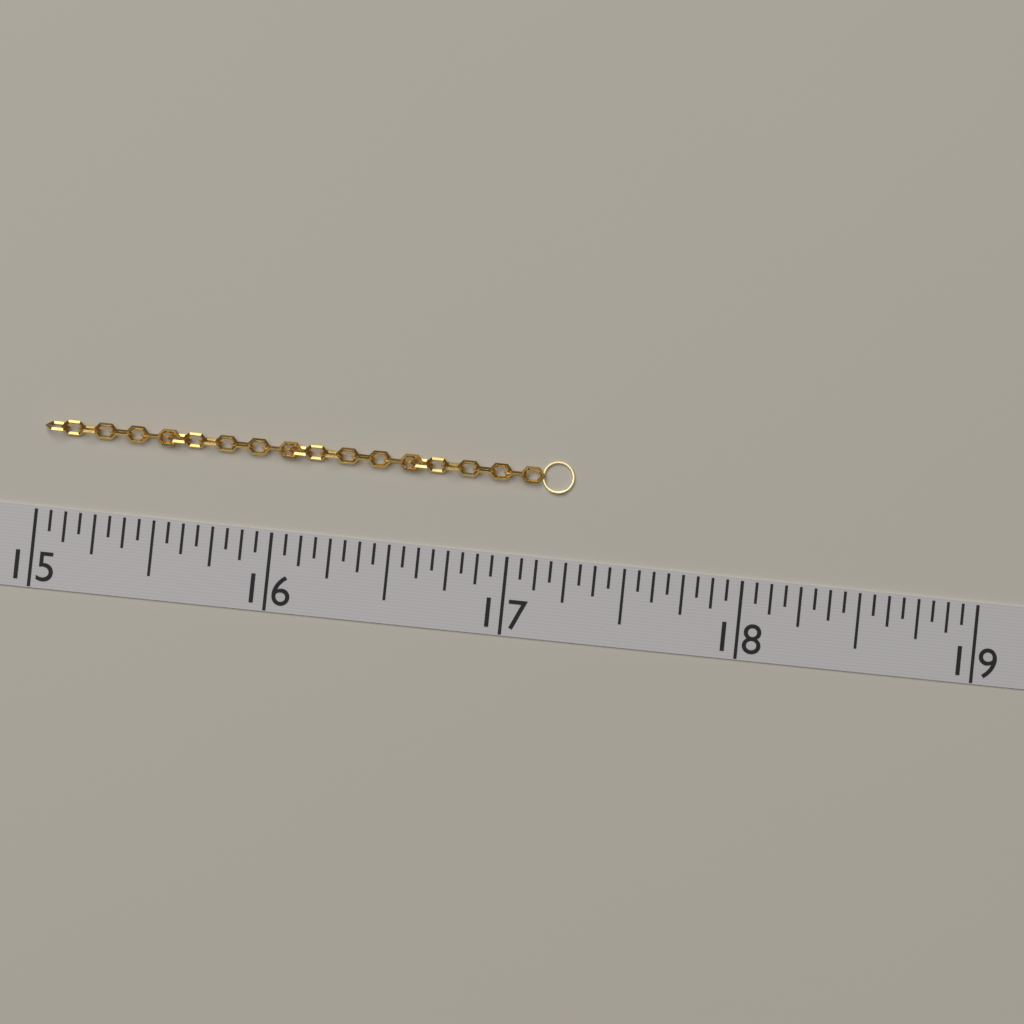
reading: 17.2500 (no unit)
